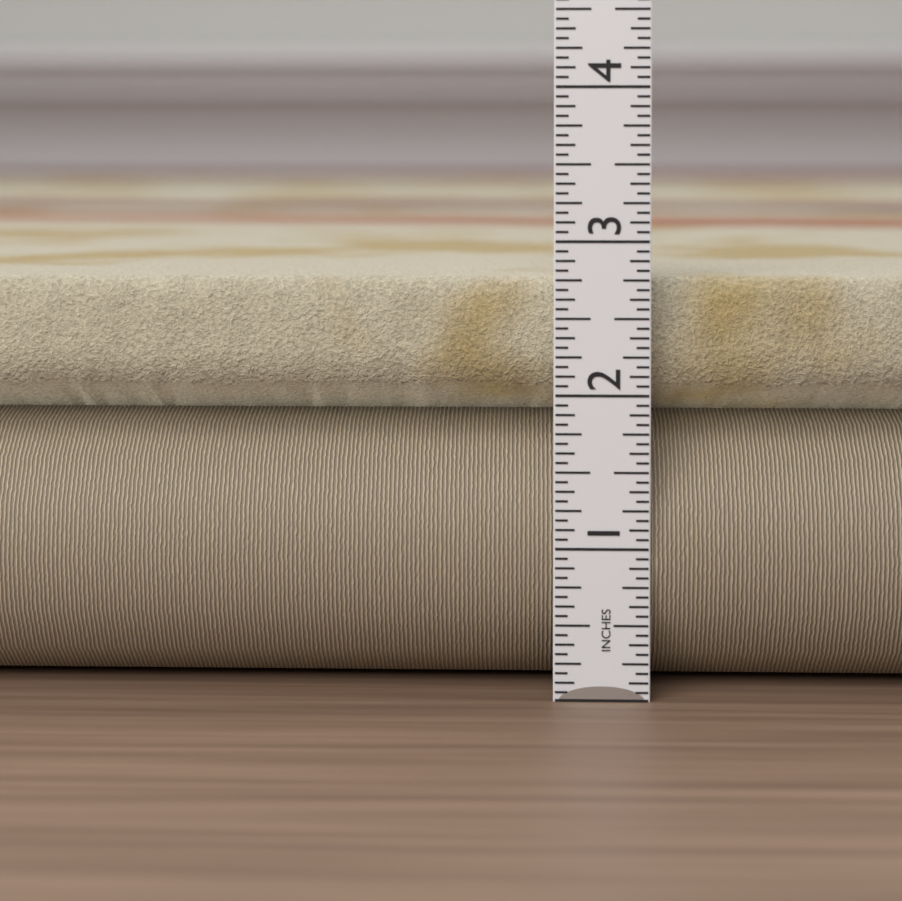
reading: 2.7500 in
